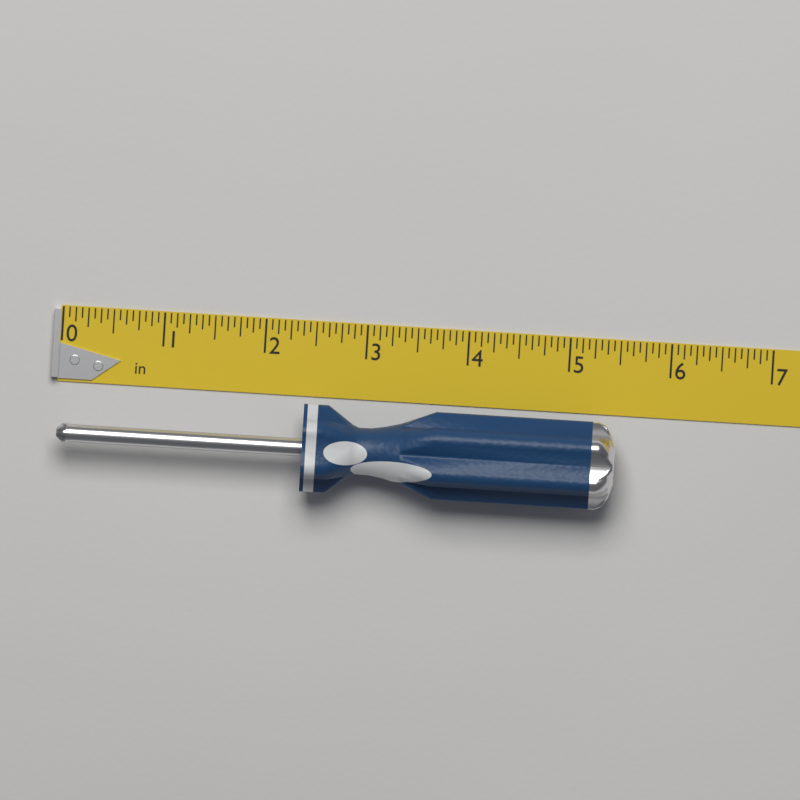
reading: 5.5000 in
